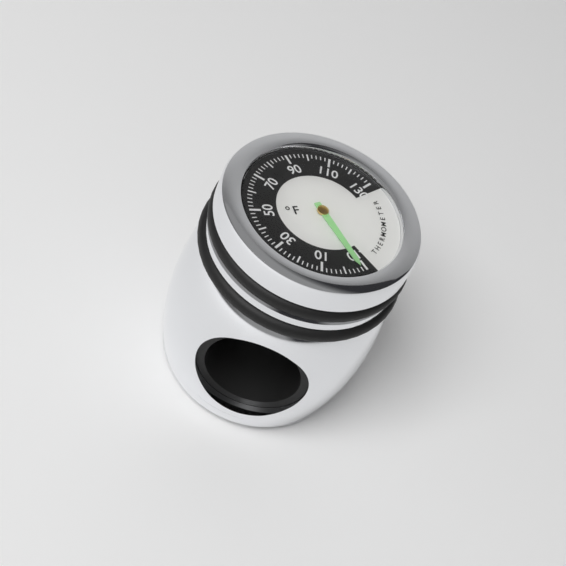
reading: -8 °F
